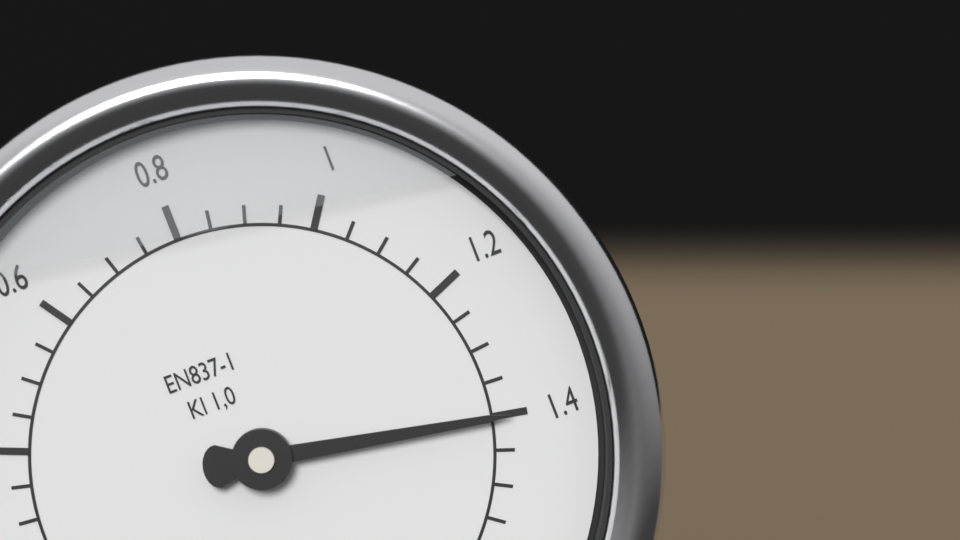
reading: 1.40 MPa
